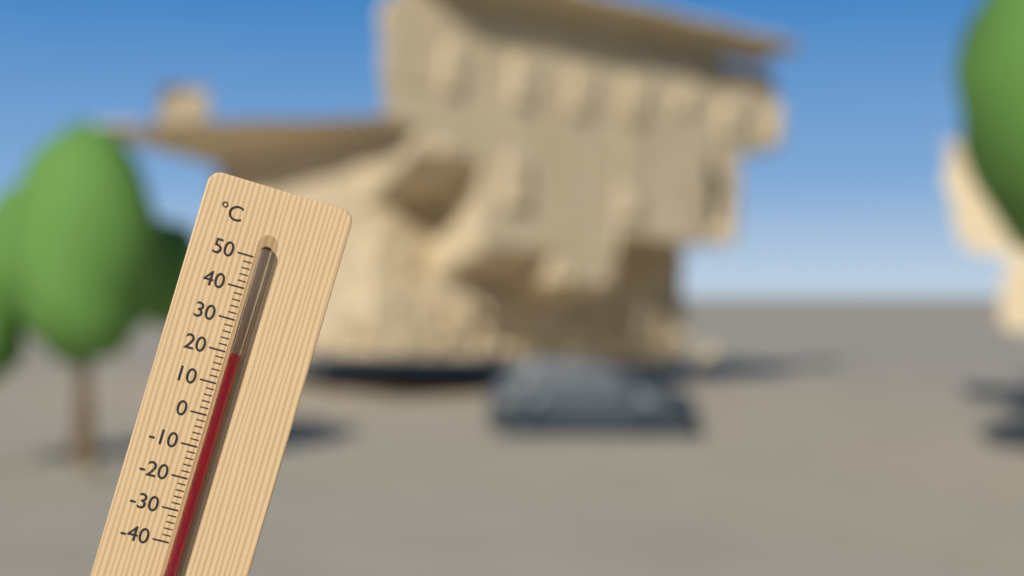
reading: 20 °C
